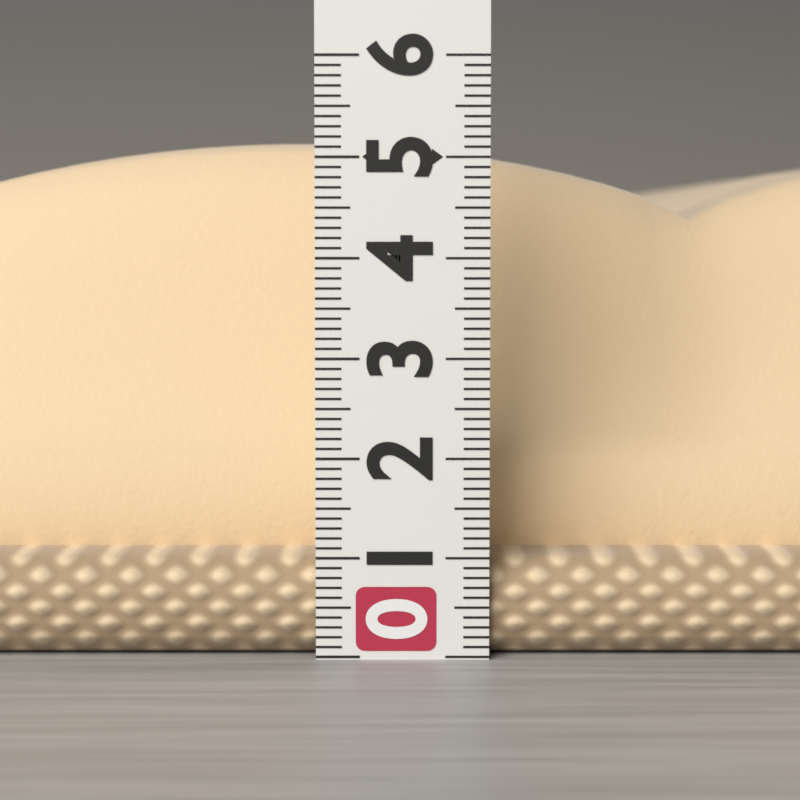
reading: 5.3 (no unit)
